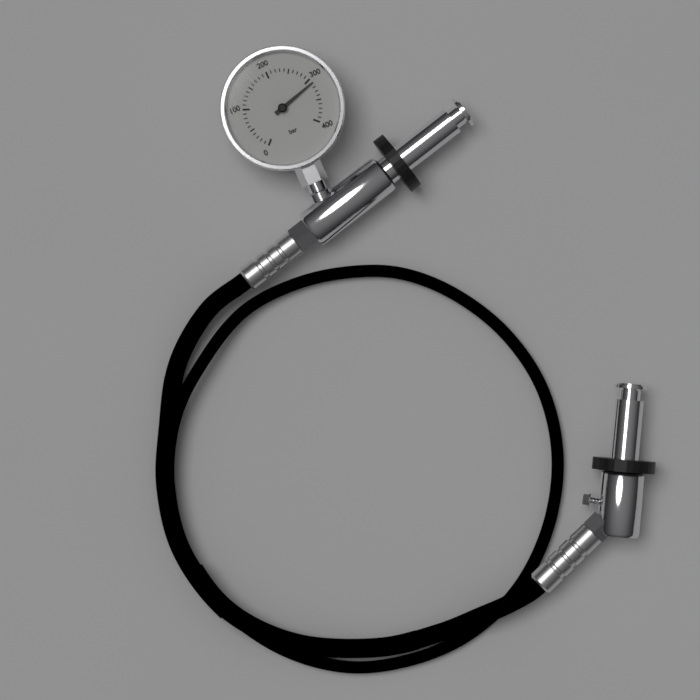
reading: 310 bar
